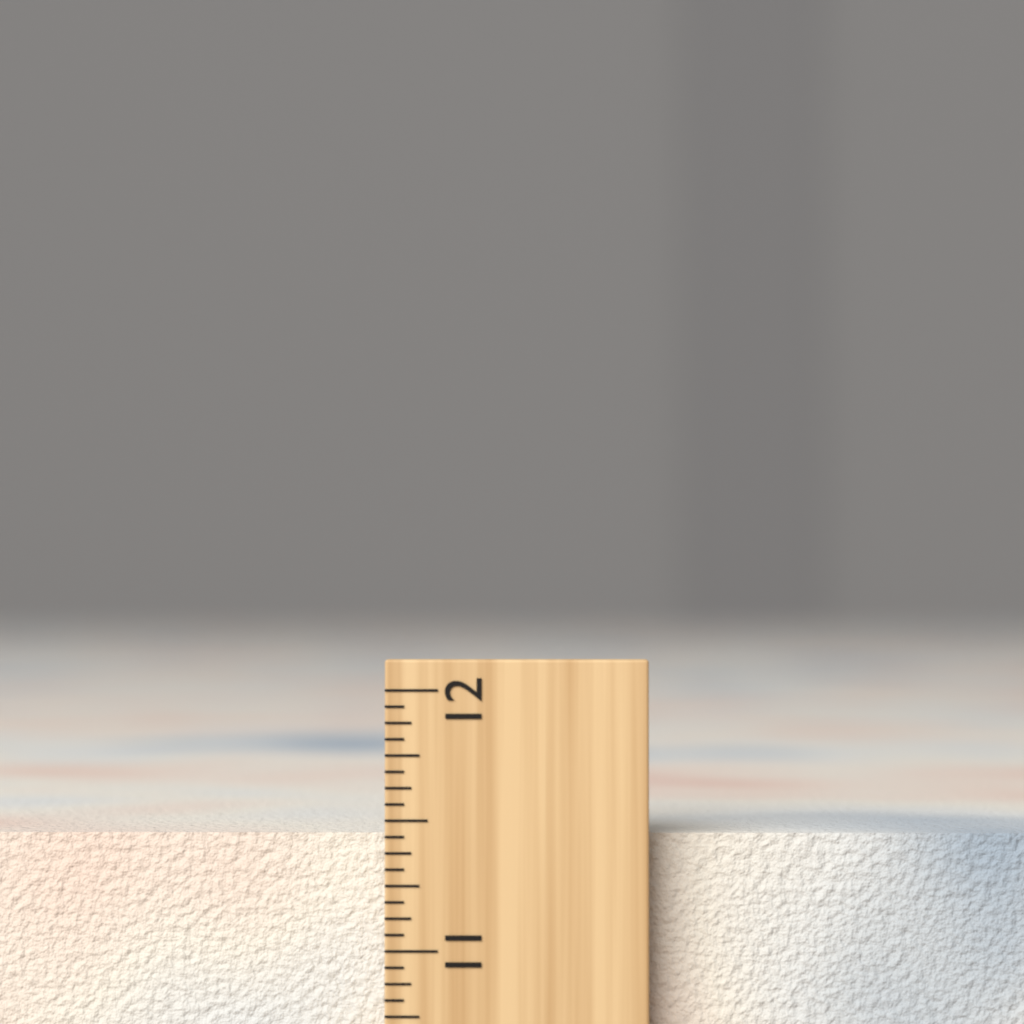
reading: 11.4375 inch
